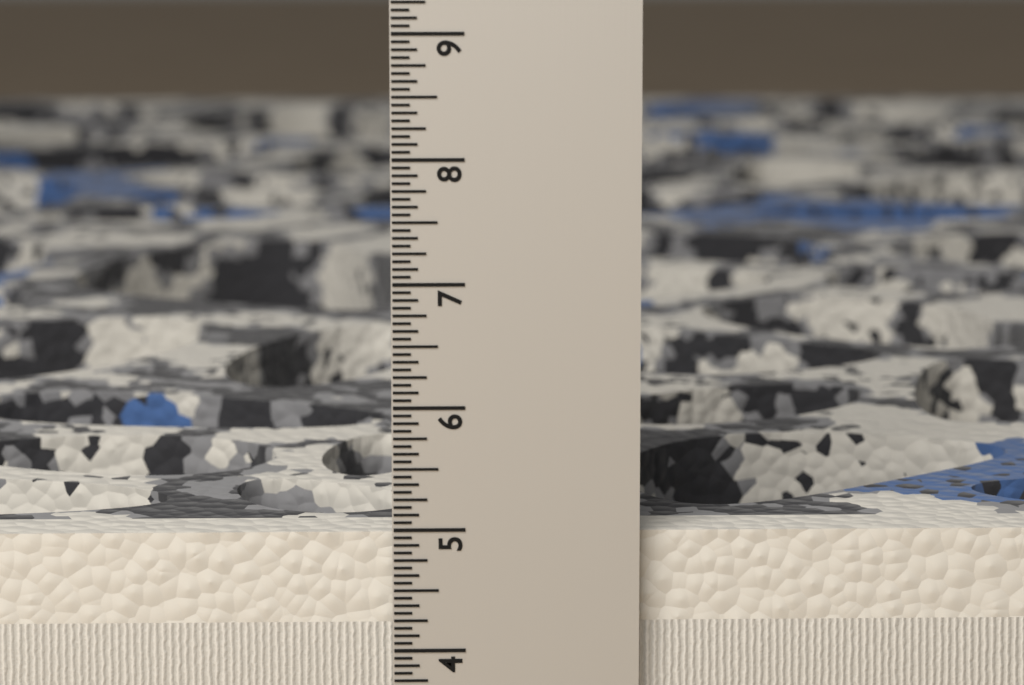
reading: 4.9375 in
